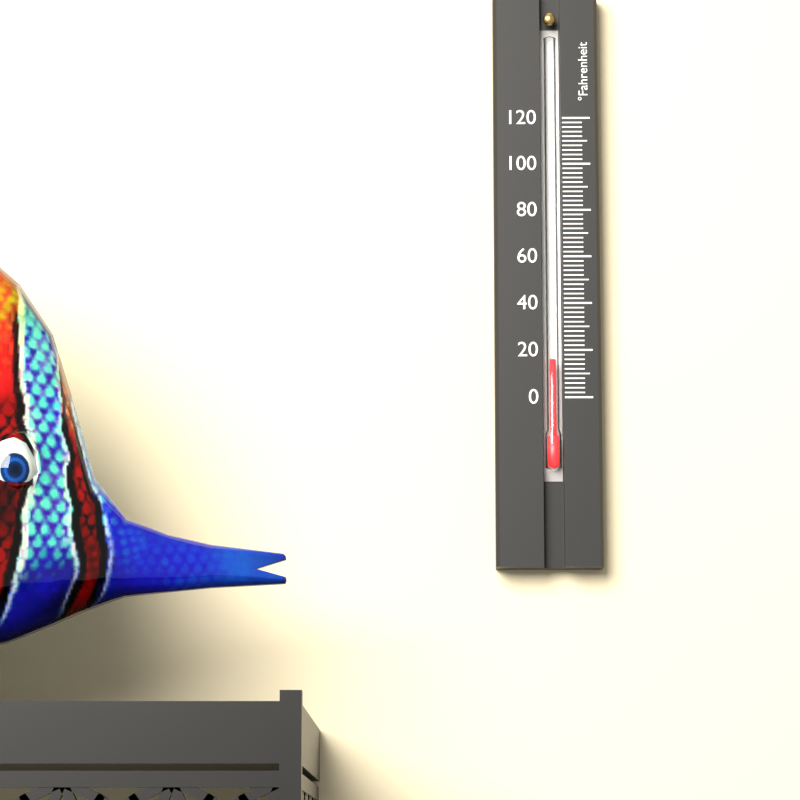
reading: 16 °F
